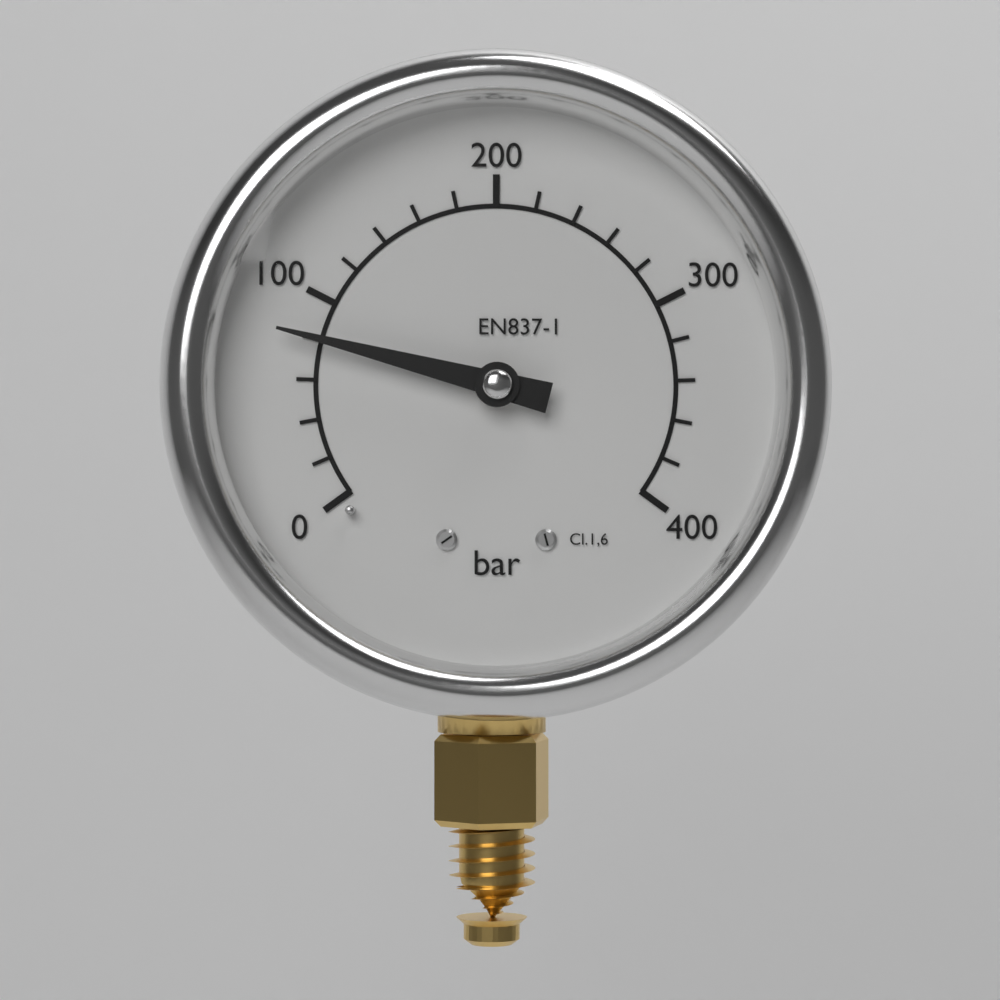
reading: 80 bar
